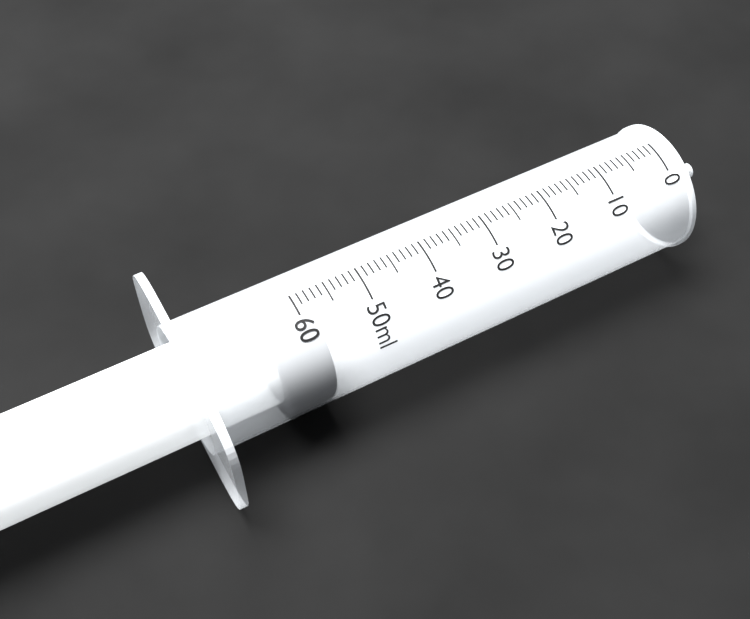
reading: 58 ml
